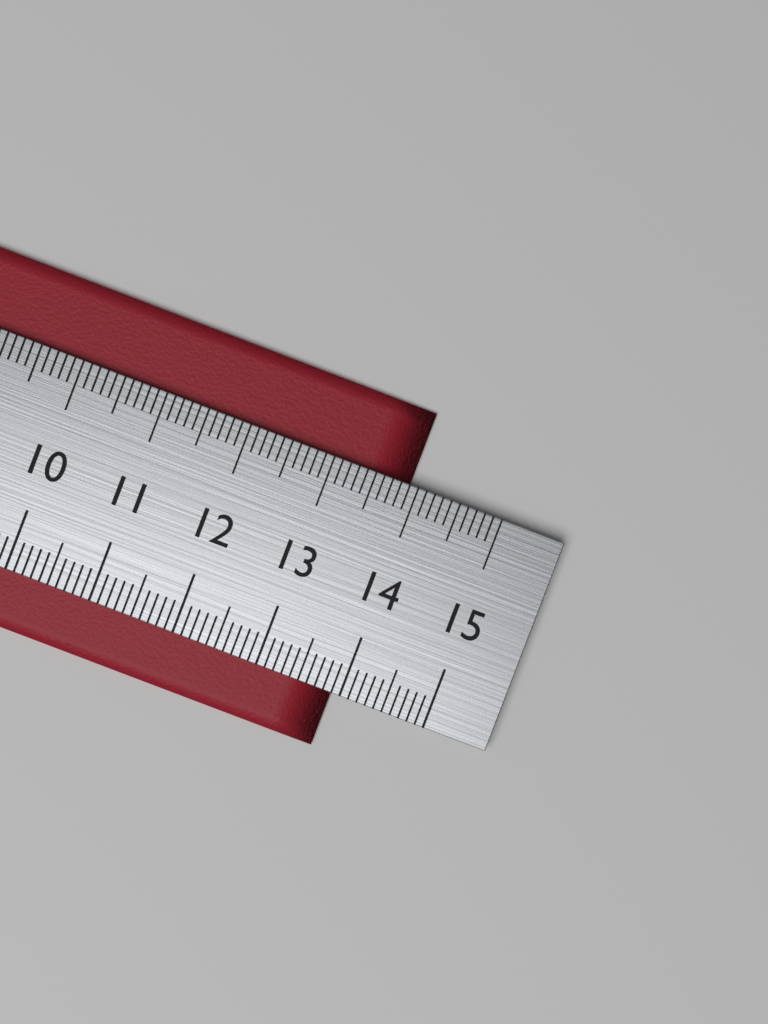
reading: 13.9 cm
